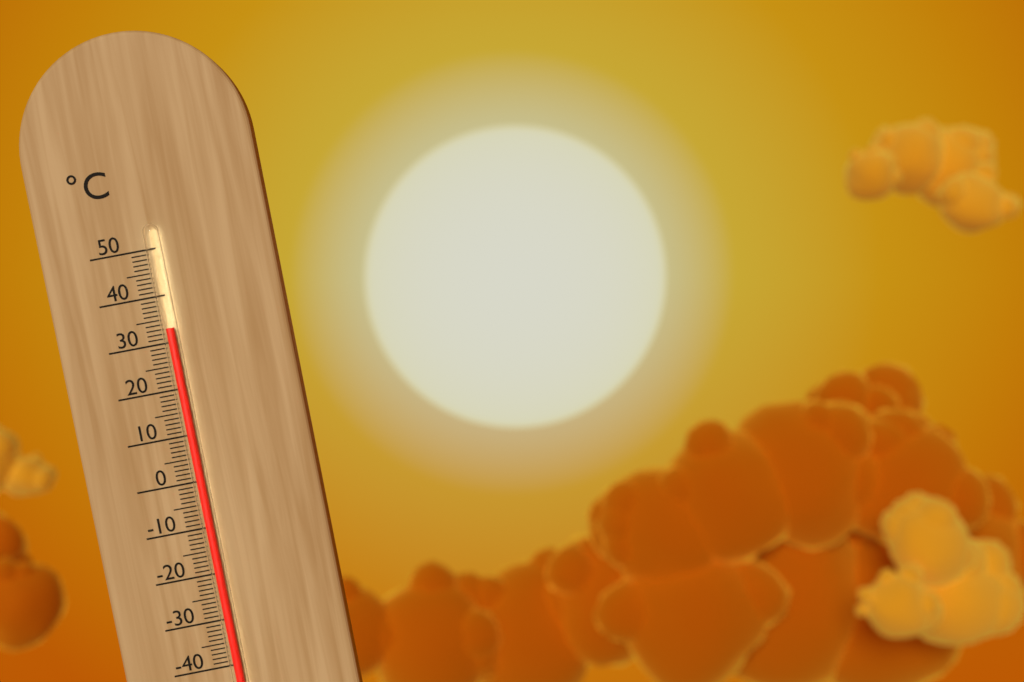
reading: 33 °C
